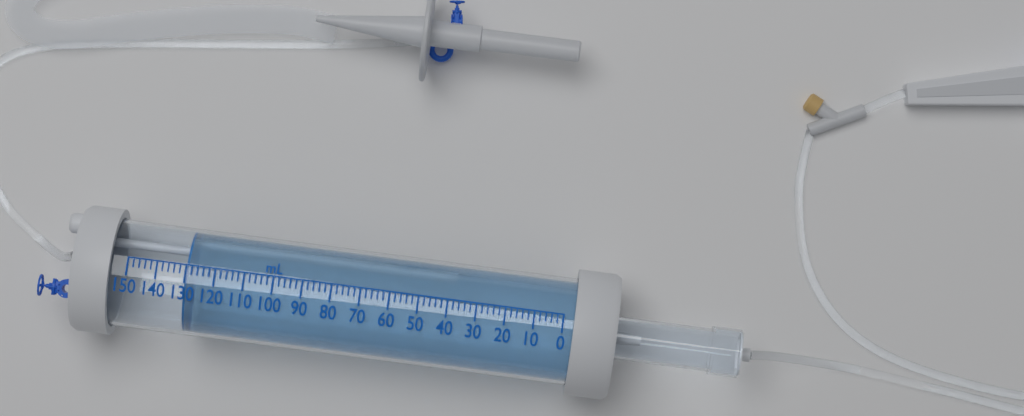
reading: 130 mL
